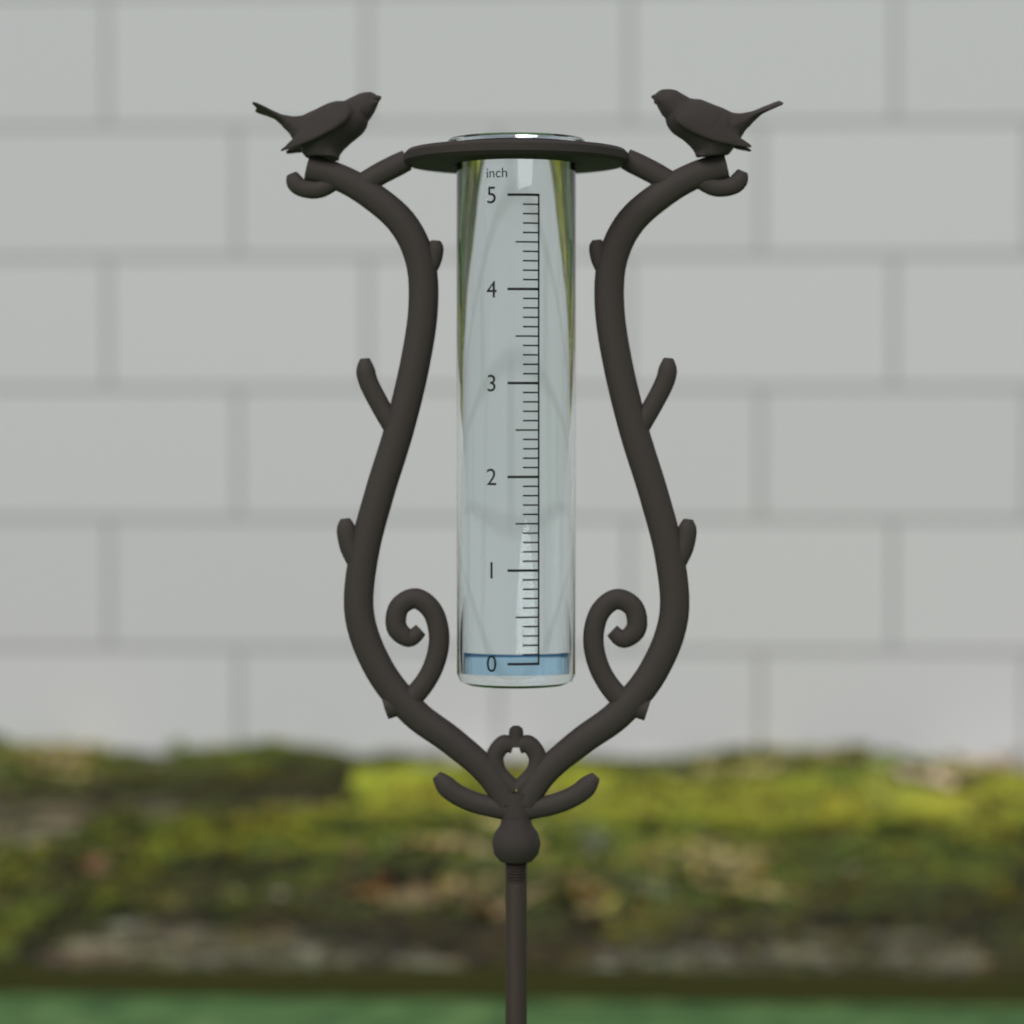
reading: 0.1 inch
